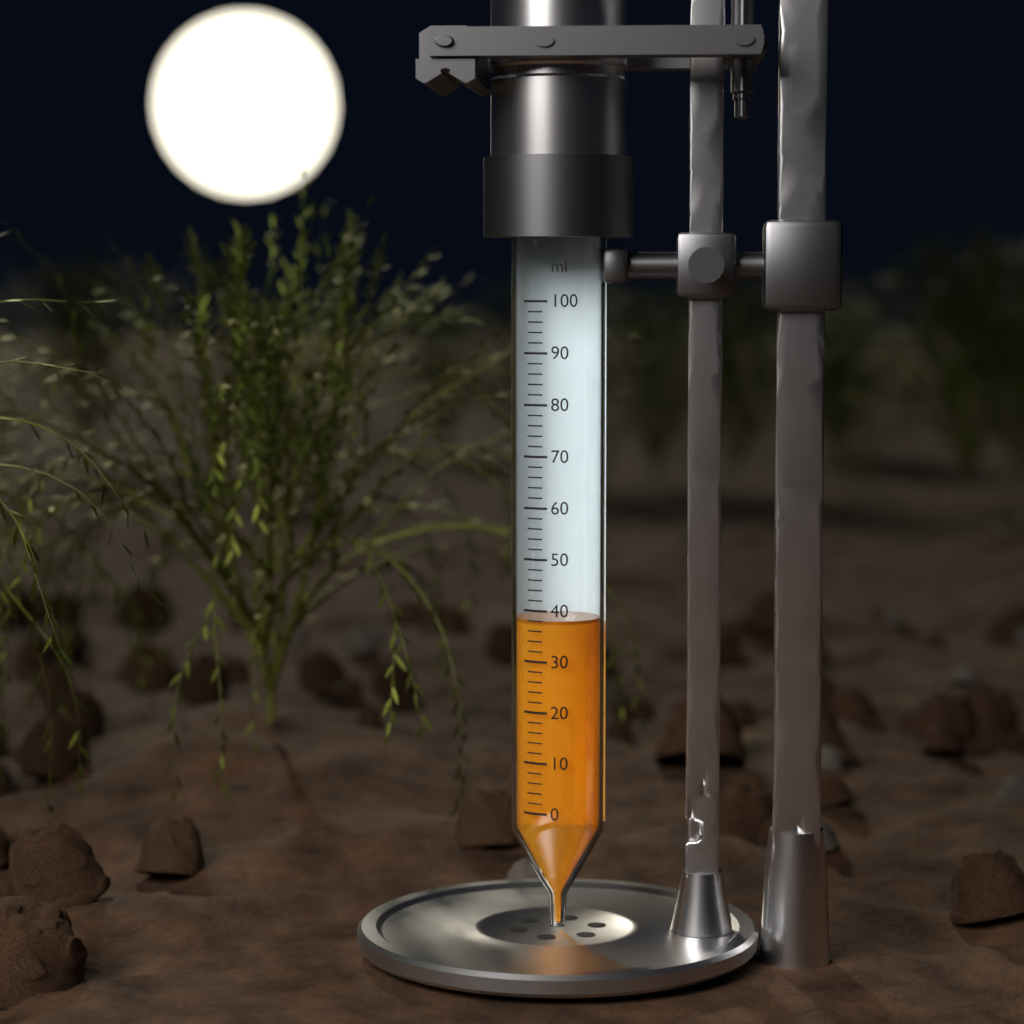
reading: 38 ml
